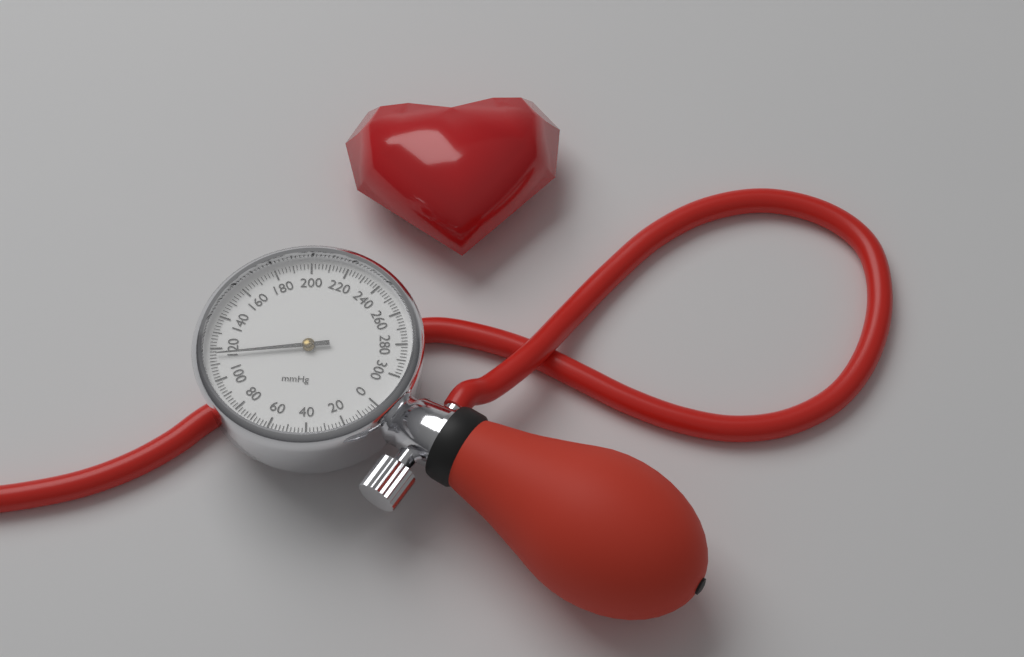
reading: 116 mmHg
